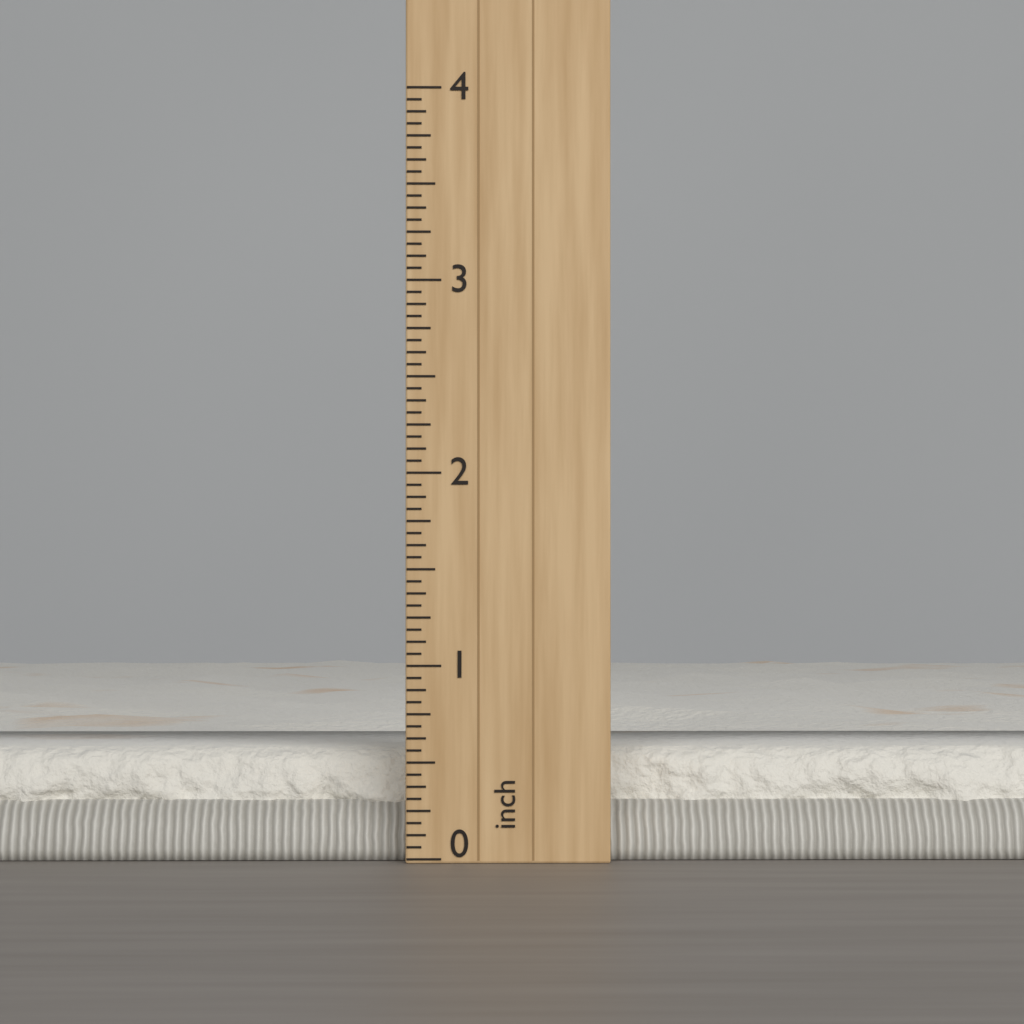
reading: 0.5625 inch
